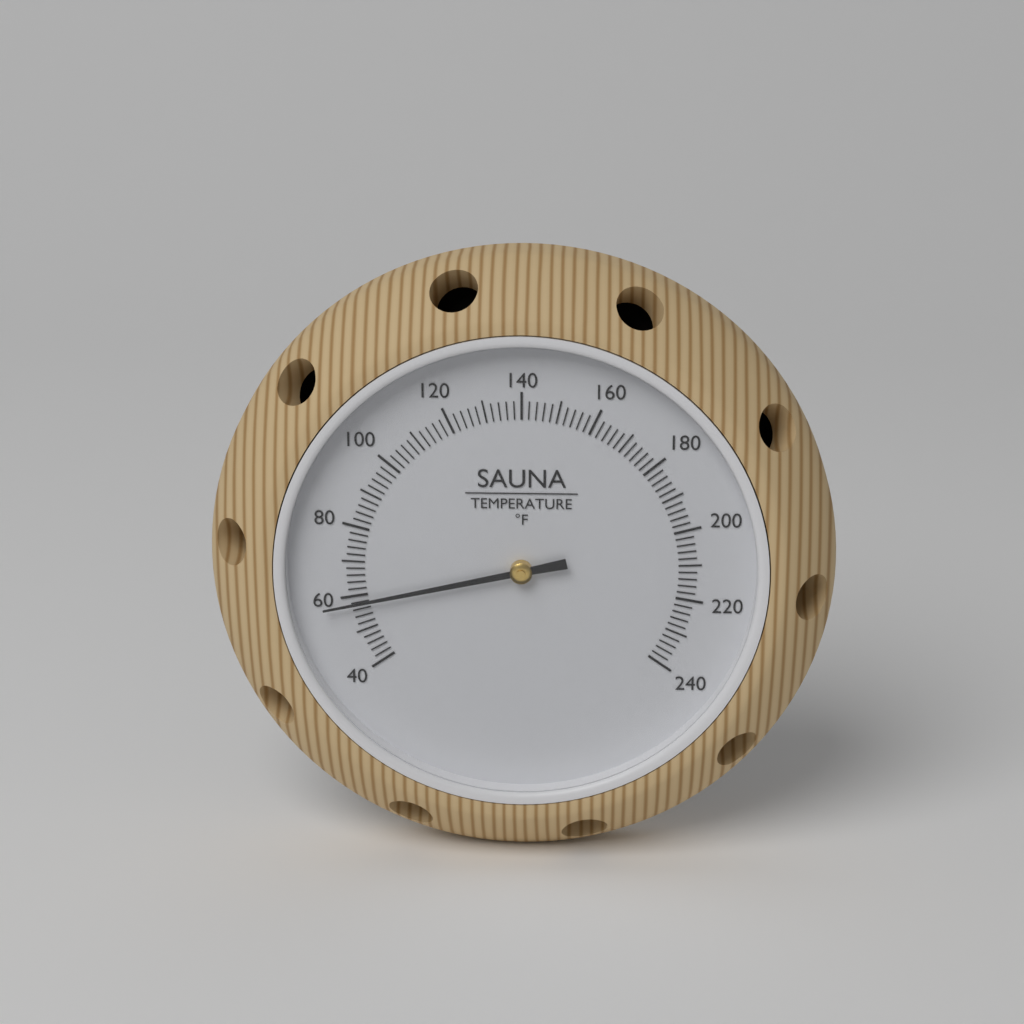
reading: 58 °F
